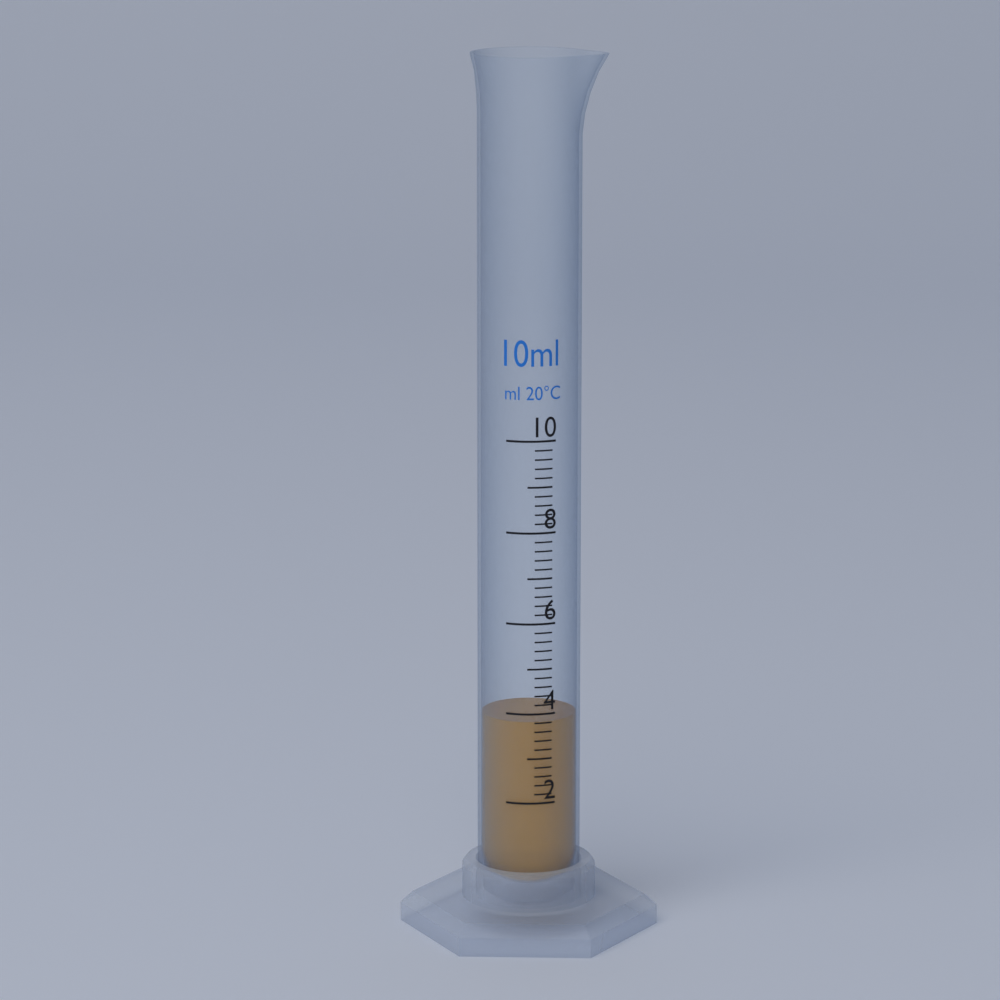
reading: 3.8 ml
